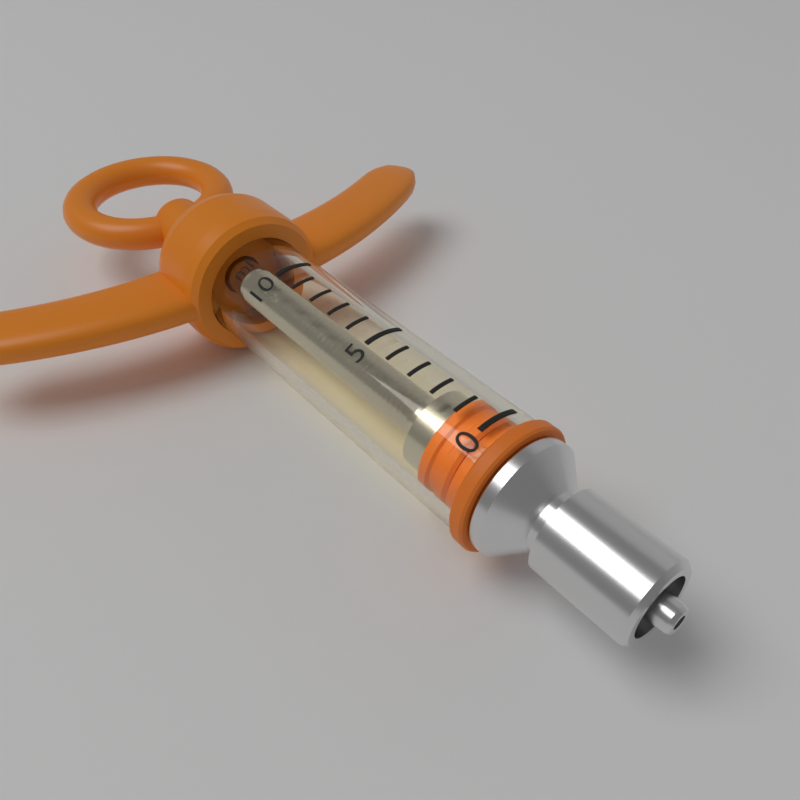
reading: 0 ml
